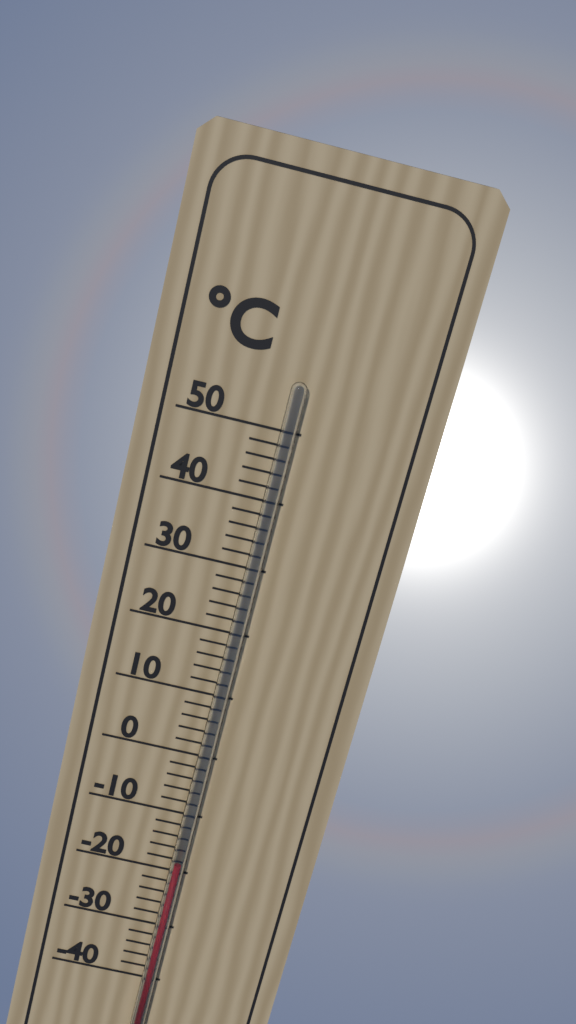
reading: -18 °C
